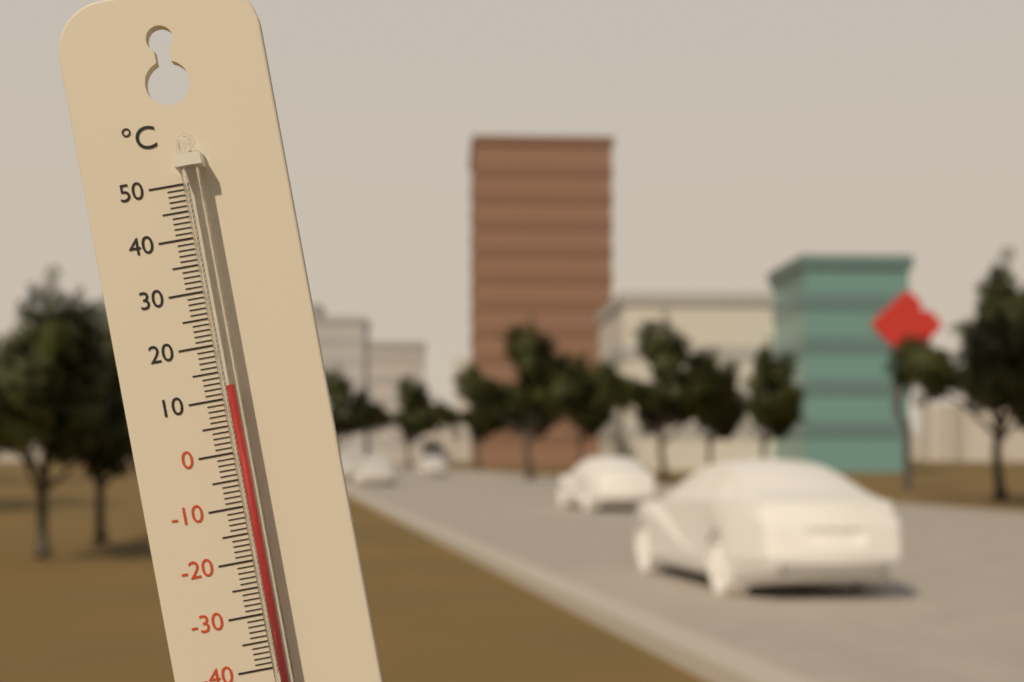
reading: 12 °C
